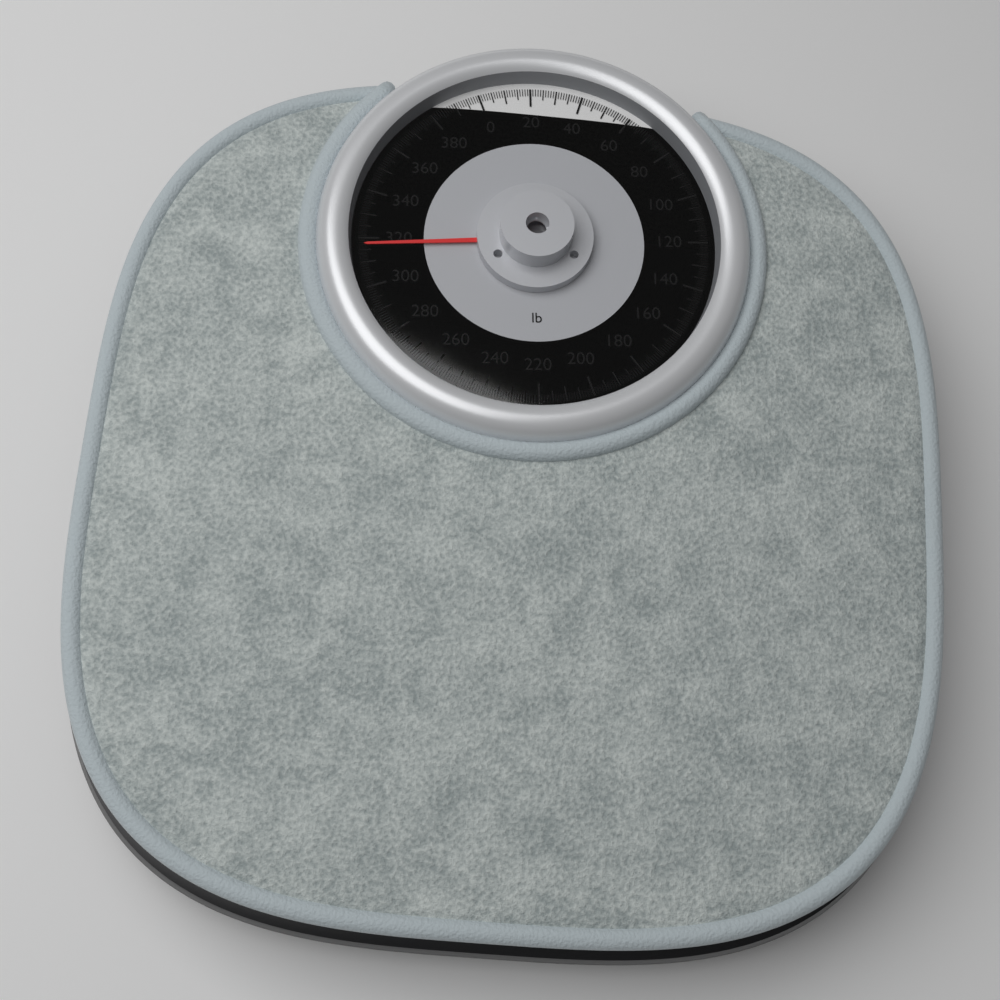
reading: 317 lb
